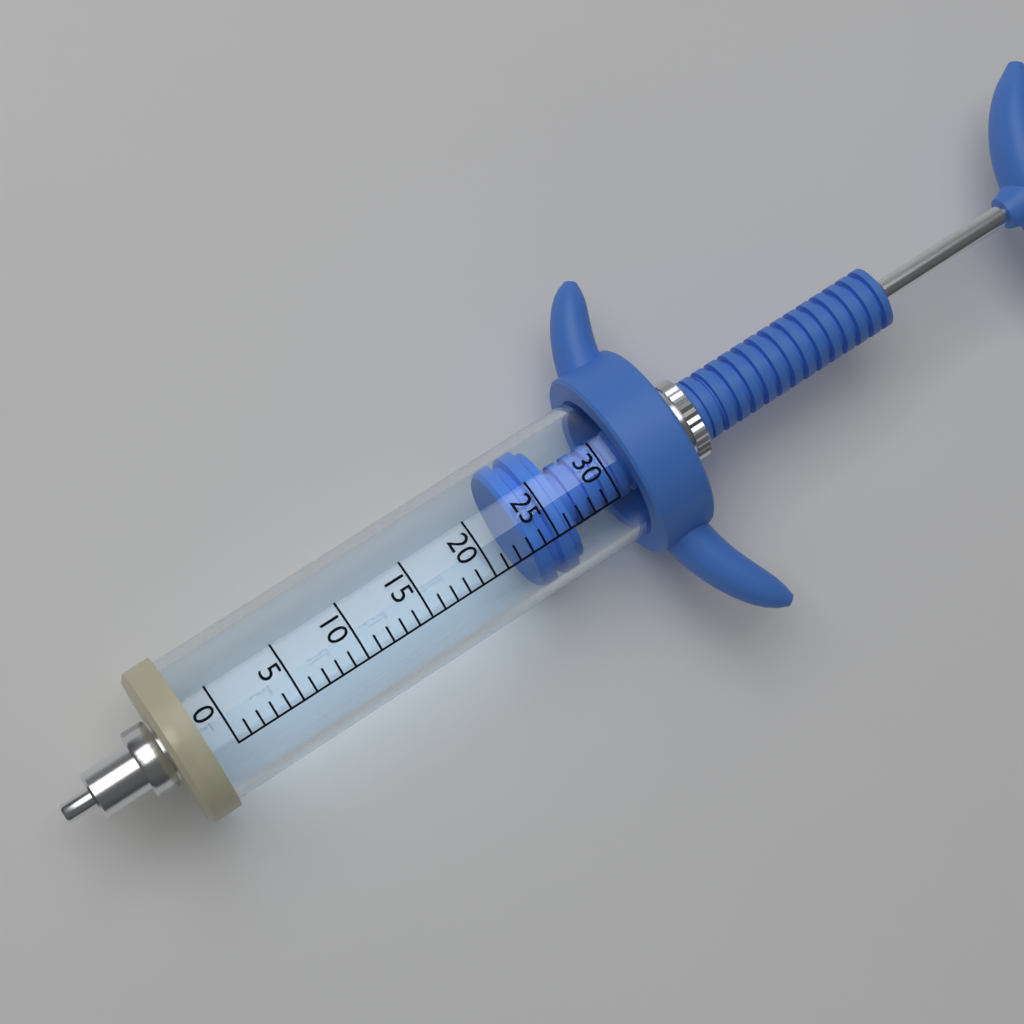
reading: 23 (no unit)
